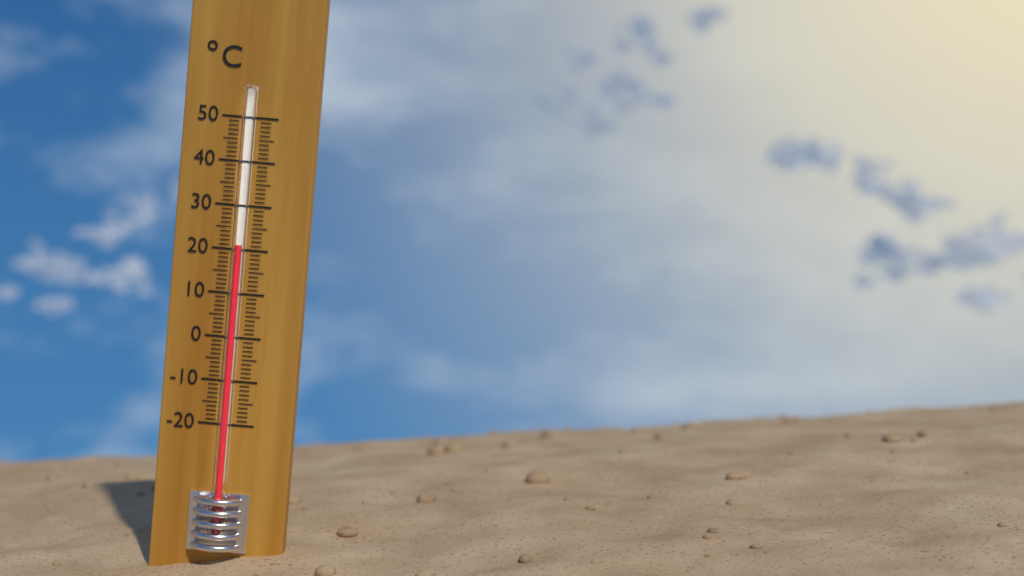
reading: 21 °C
